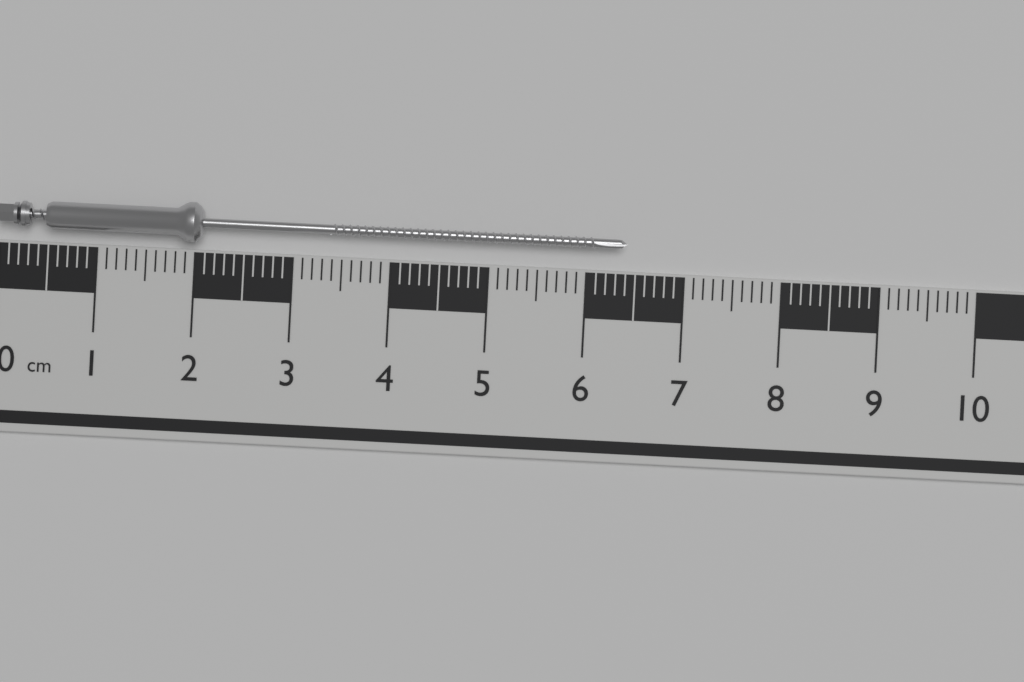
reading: 6.4 cm
